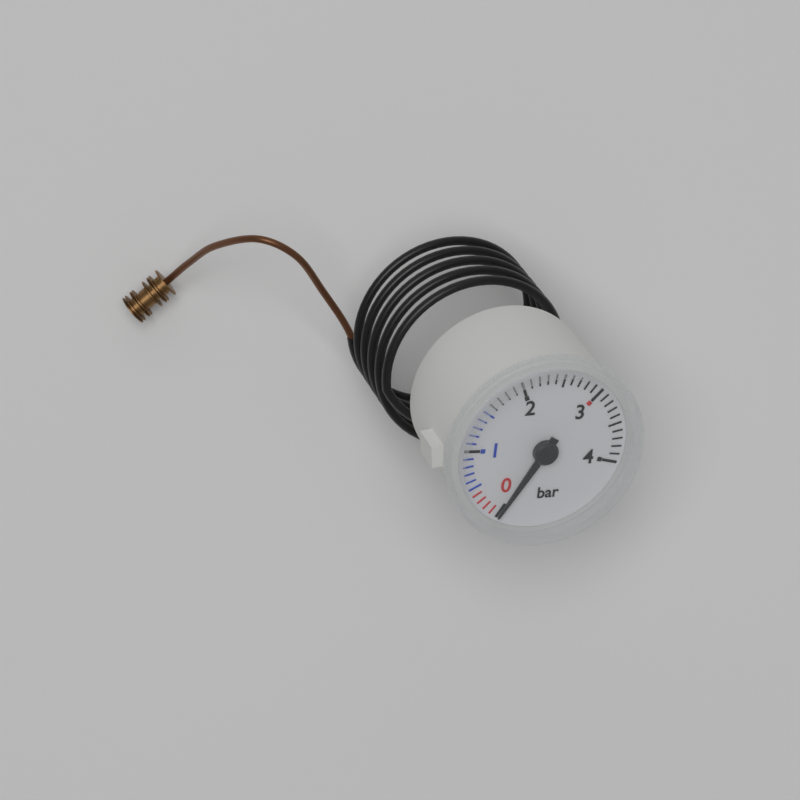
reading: 0.0 bar
